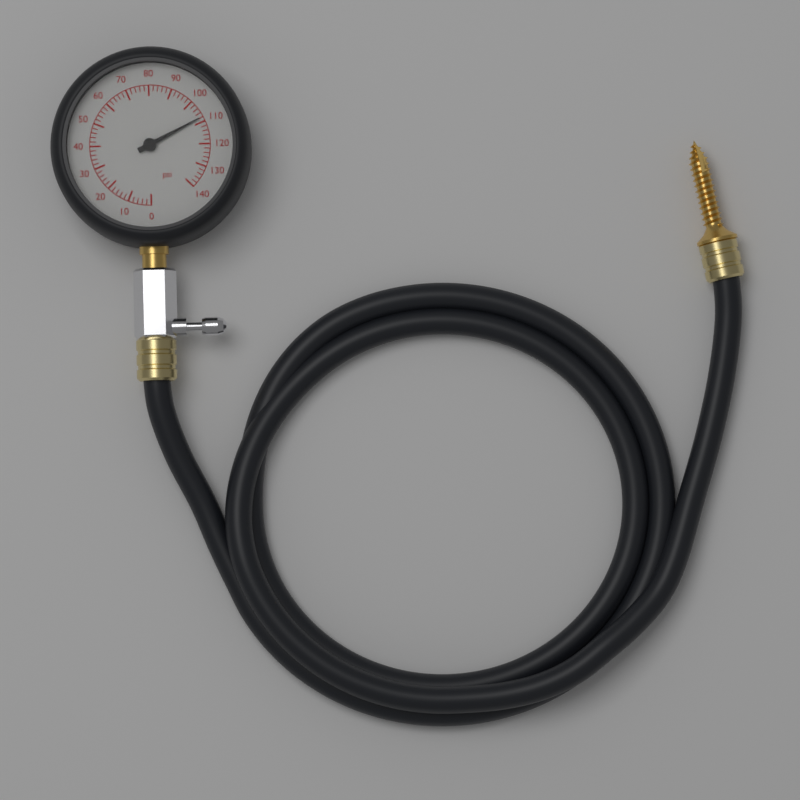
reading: 108 psi
